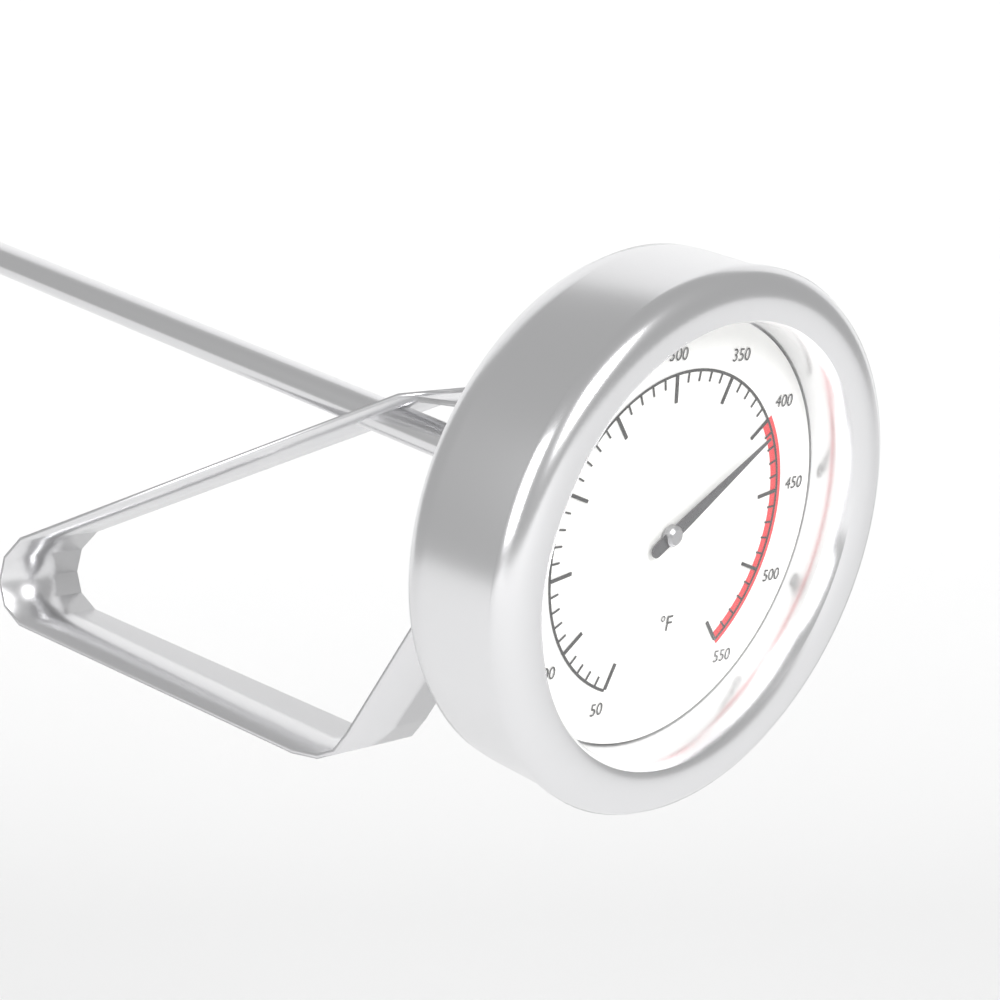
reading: 410 °F
